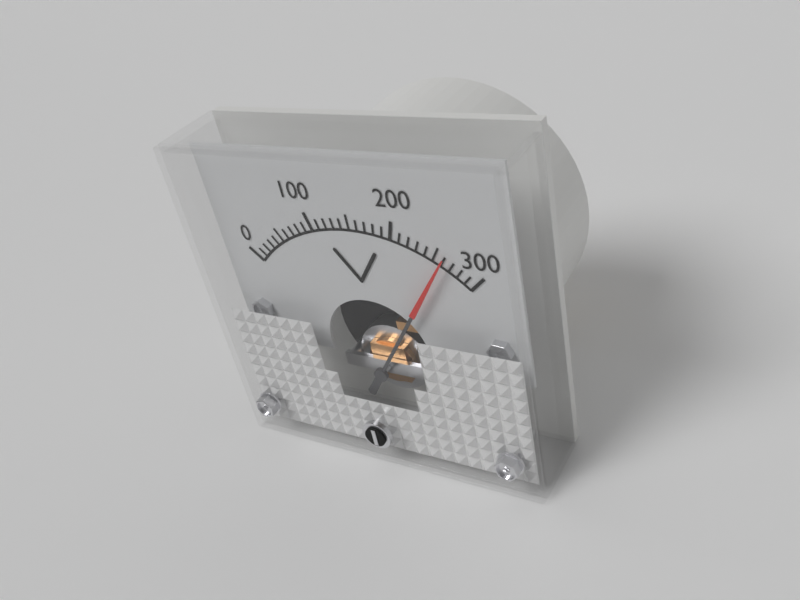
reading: 260 V
